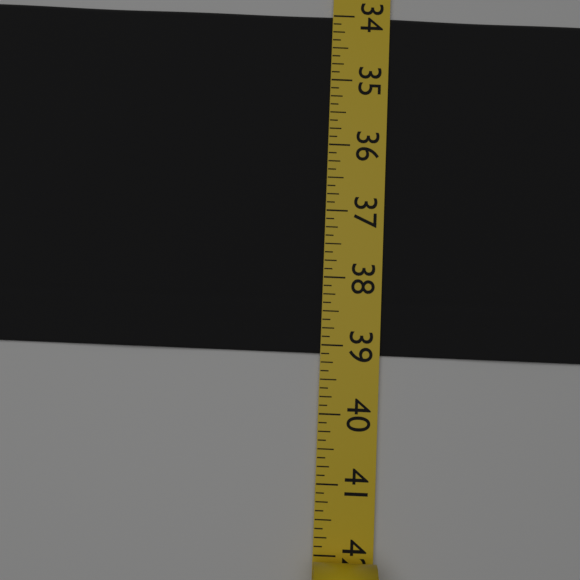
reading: 39.125 (no unit)
